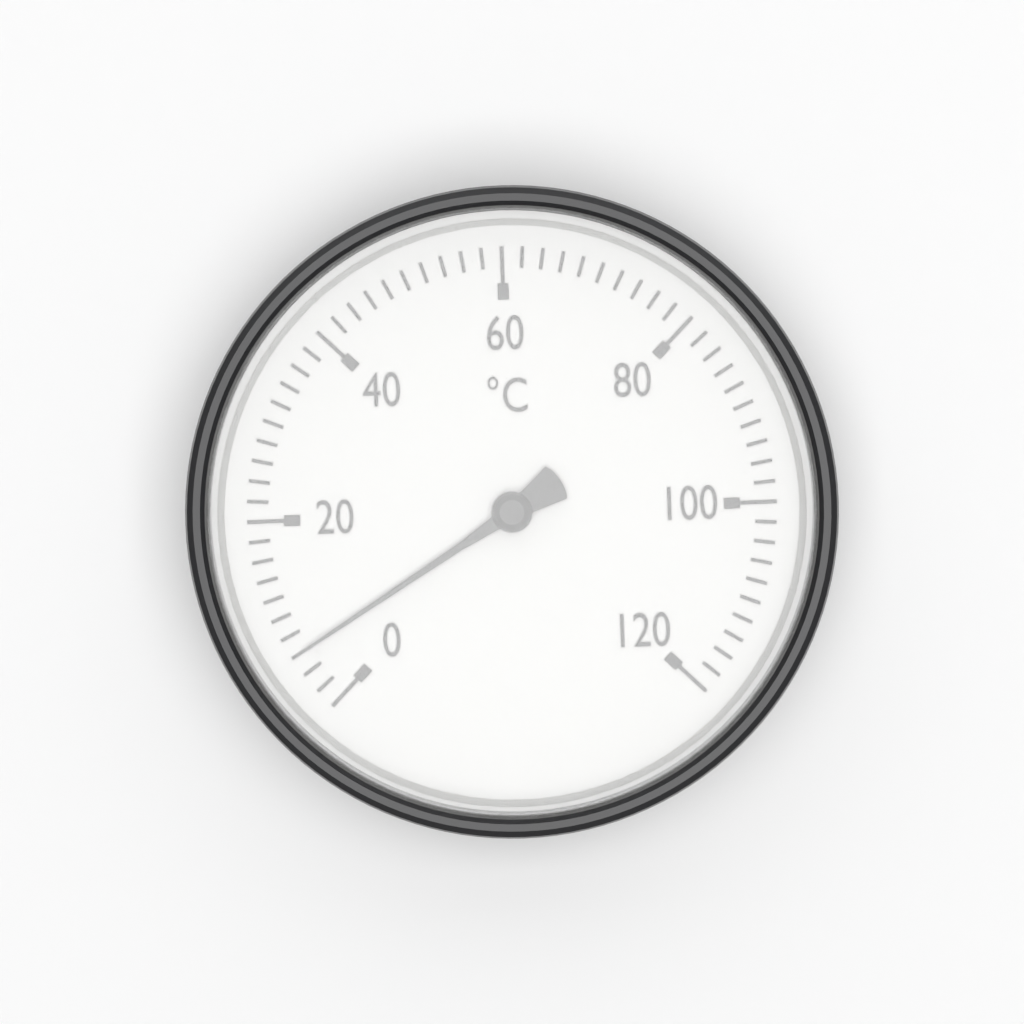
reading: 6 °C
